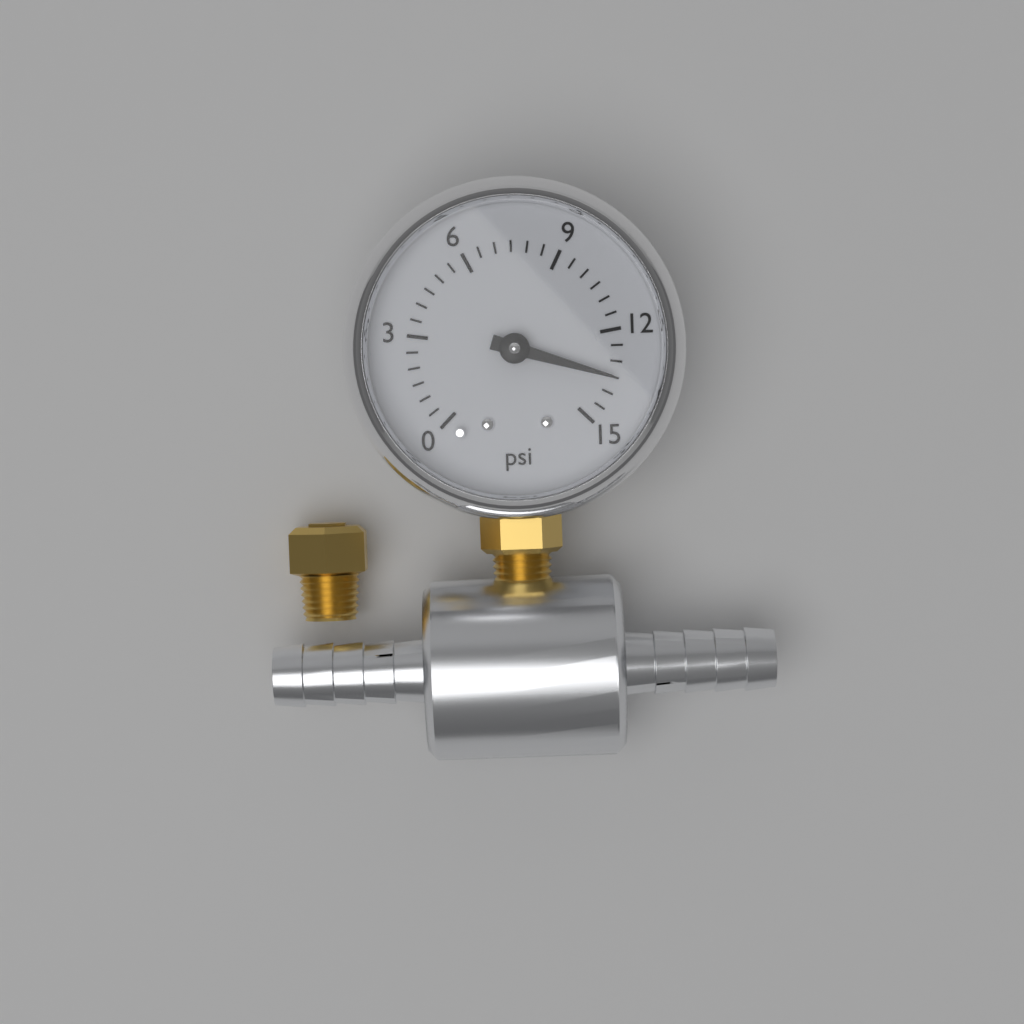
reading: 13.5 psi
